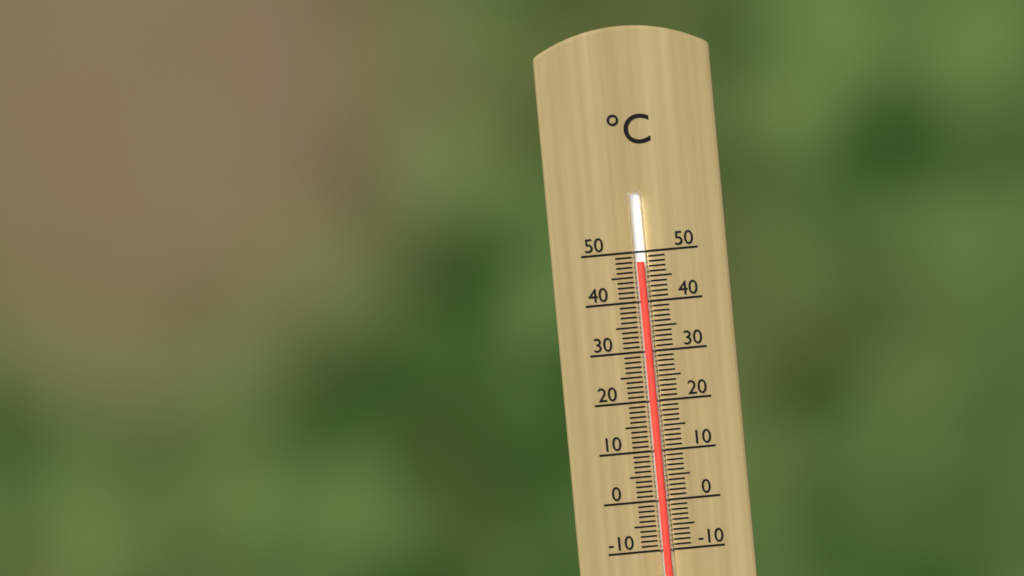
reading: 48 °C
